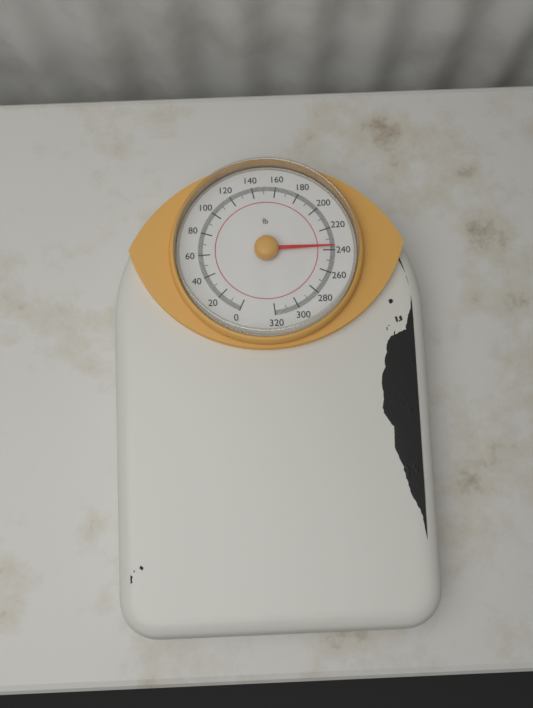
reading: 237 lb
